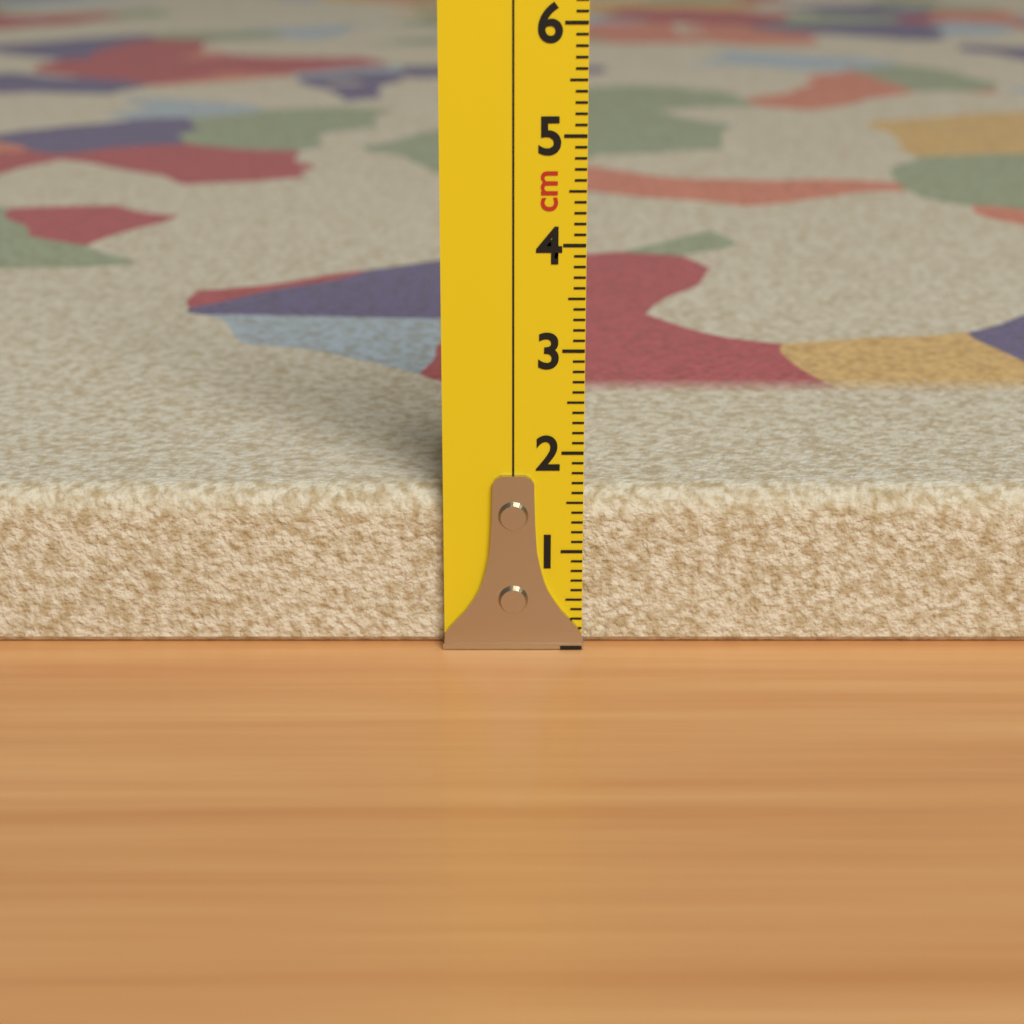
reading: 1.6 cm
